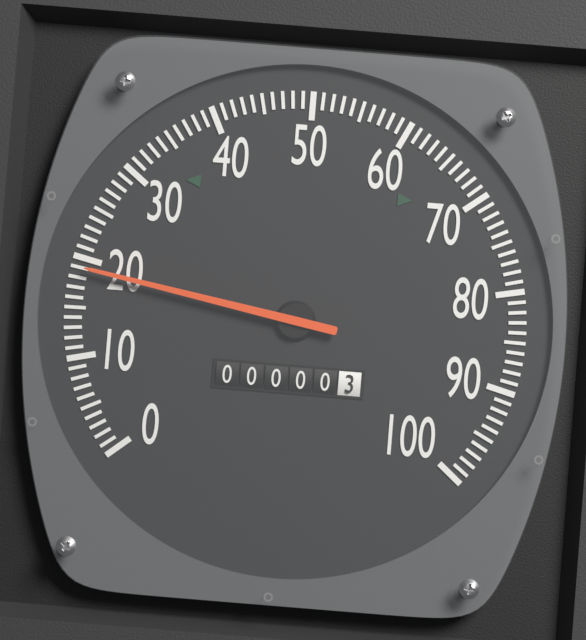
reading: 19 (no unit)
